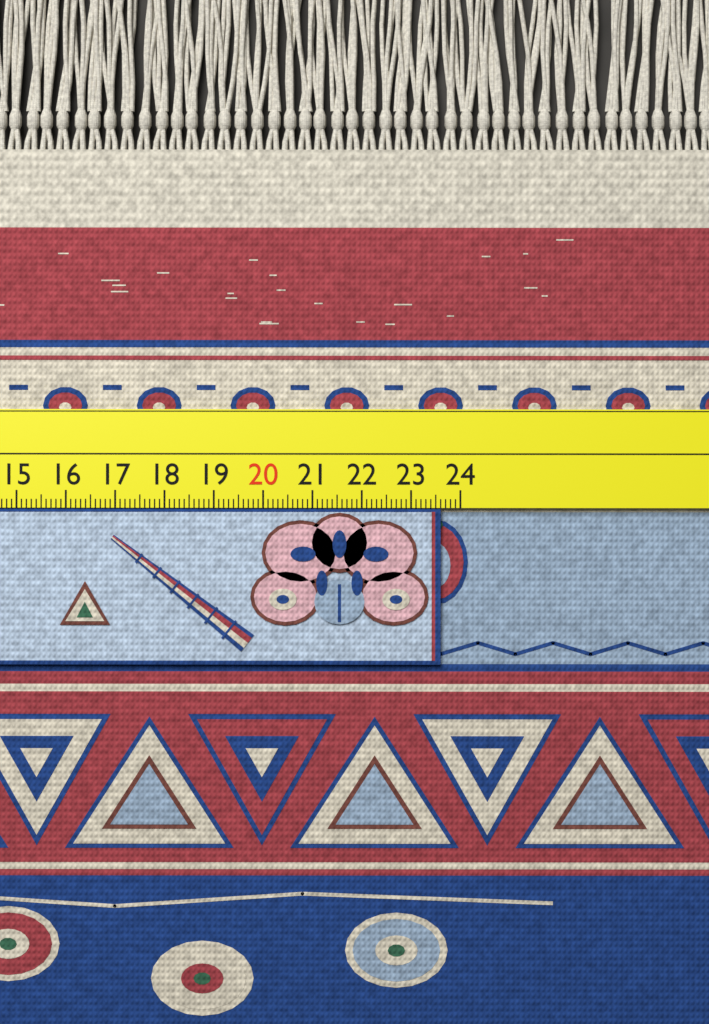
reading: 23.6 cm
